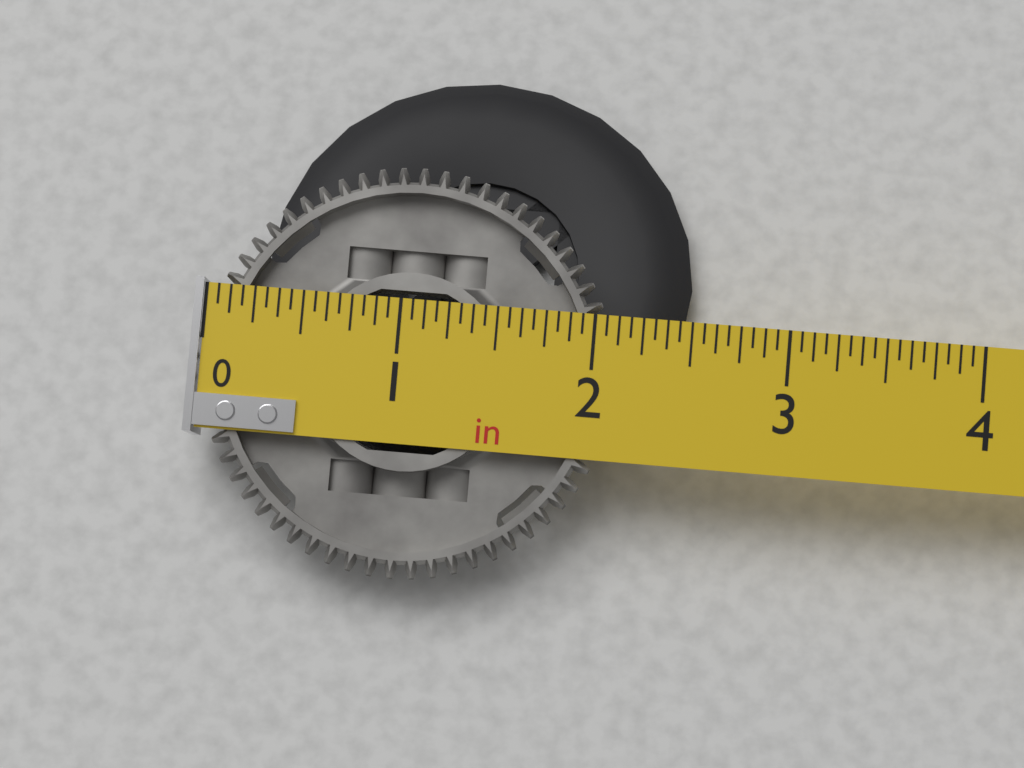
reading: 2.1250 in
